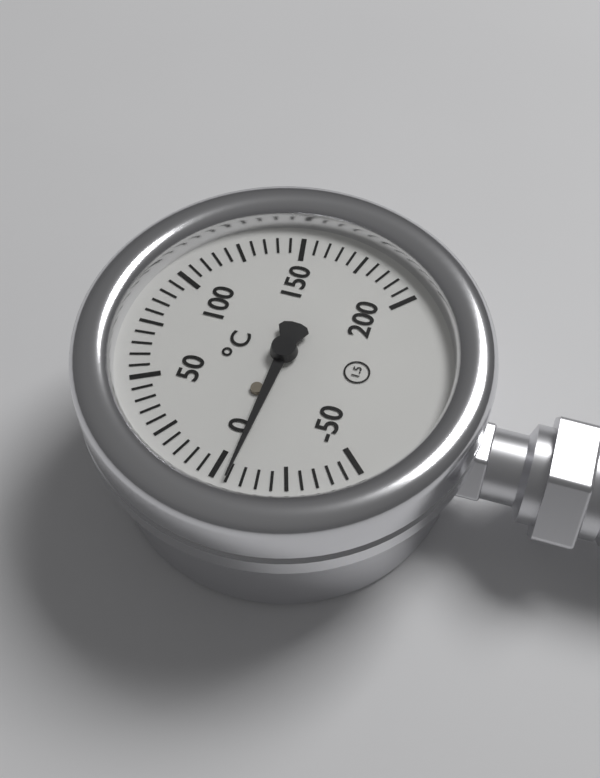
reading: -5 °C
